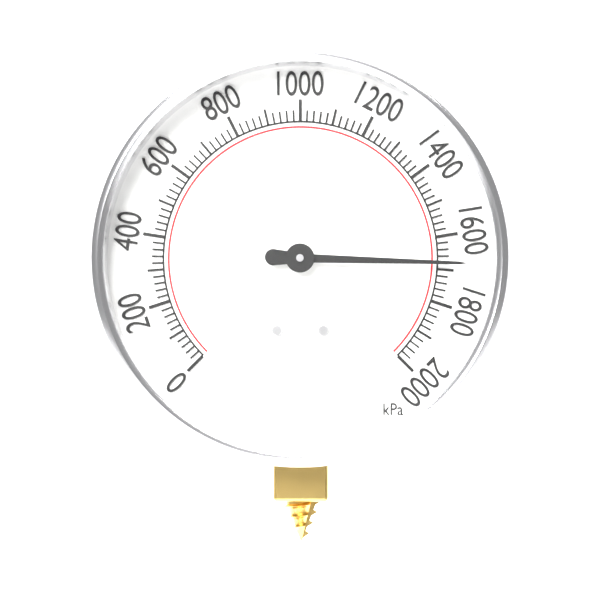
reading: 1680 kPa
